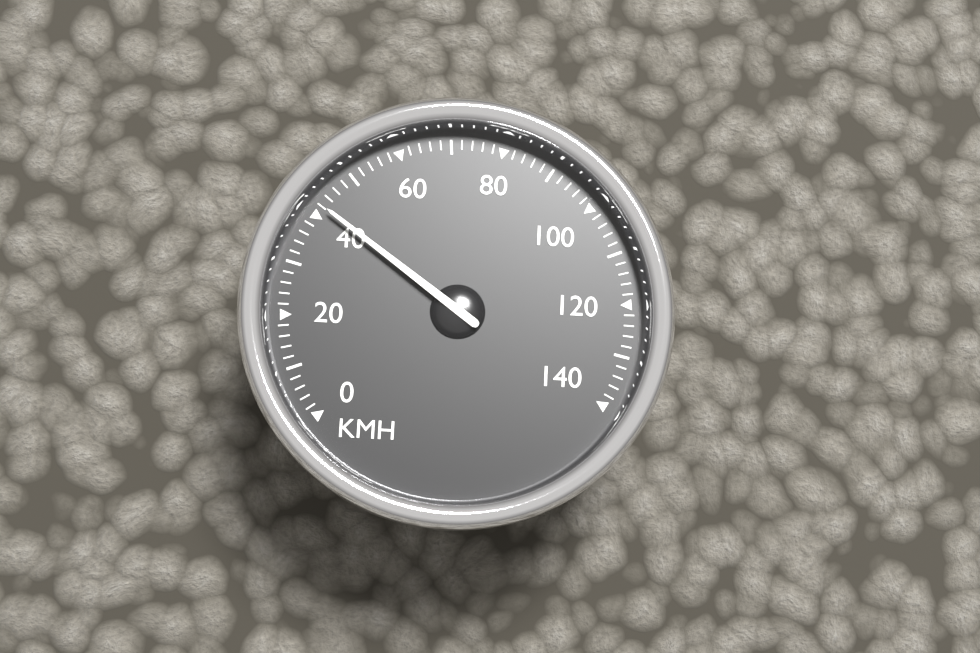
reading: 42 km/h
